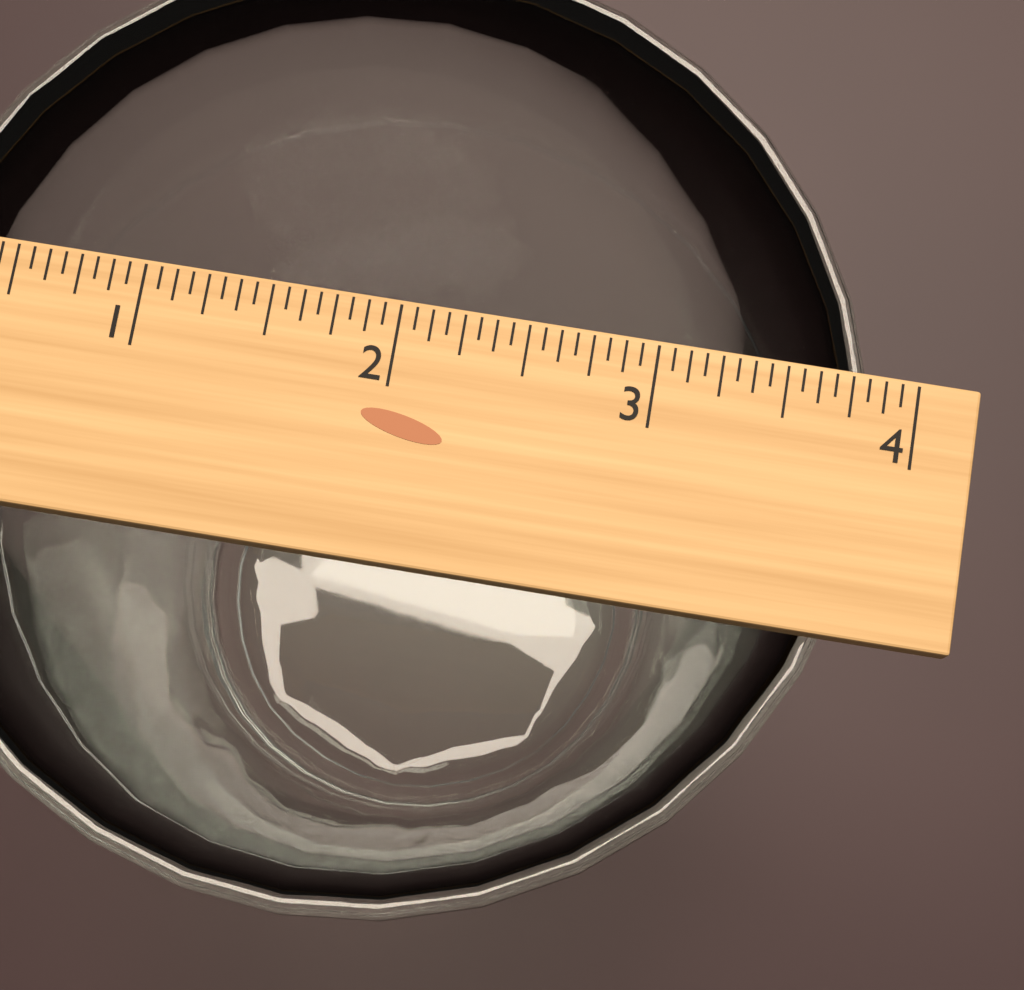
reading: 3.8750 inch
